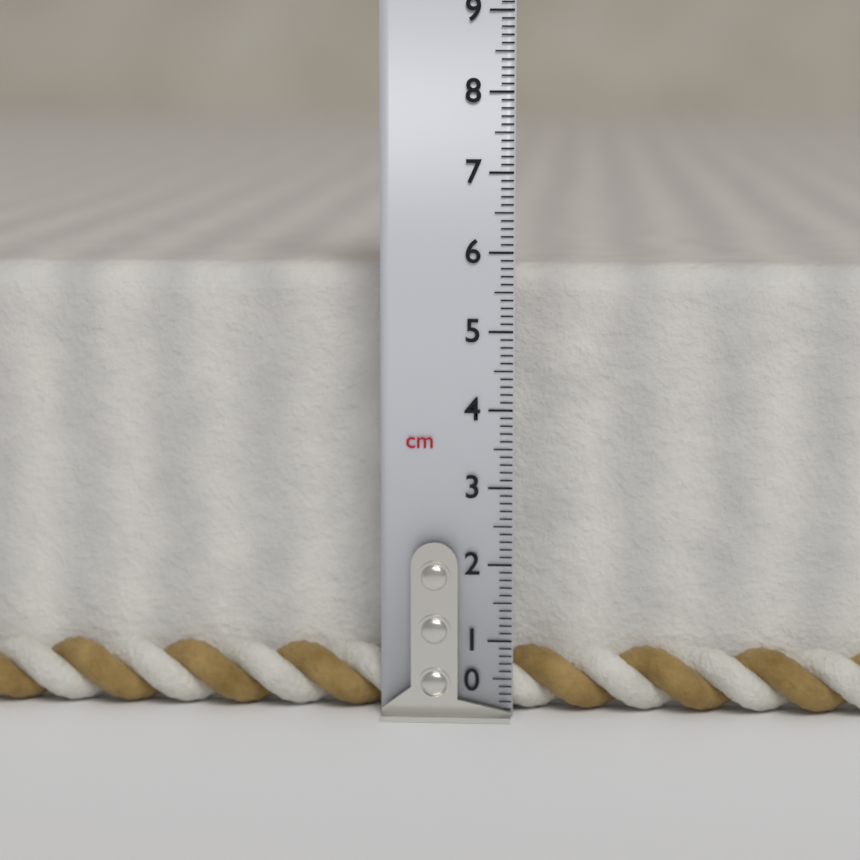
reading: 5.8 cm
